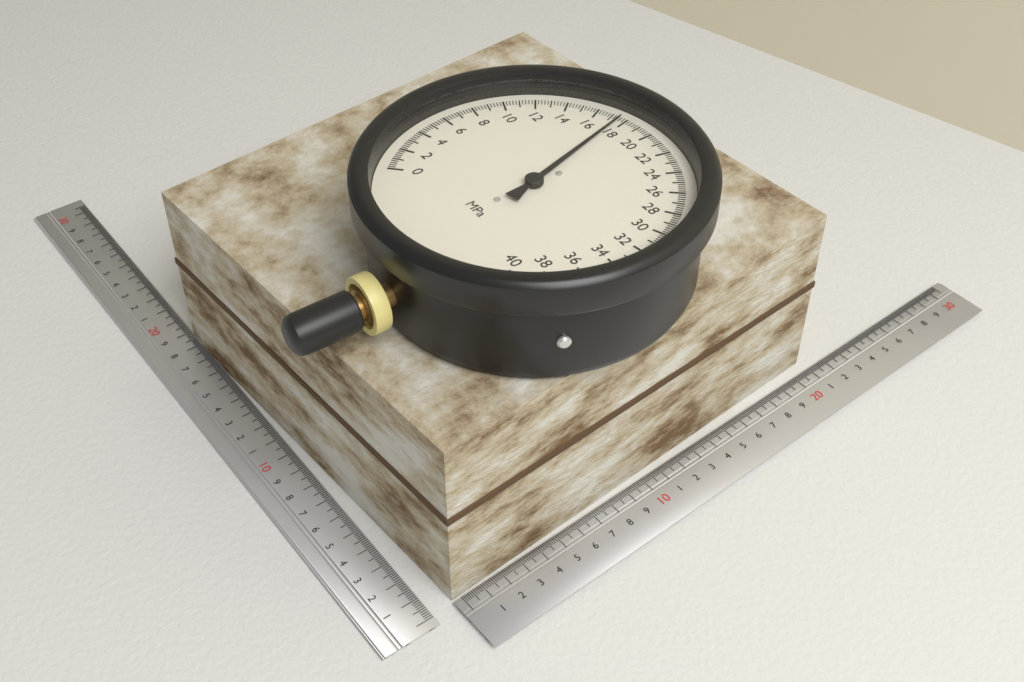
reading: 17.6 MPa
